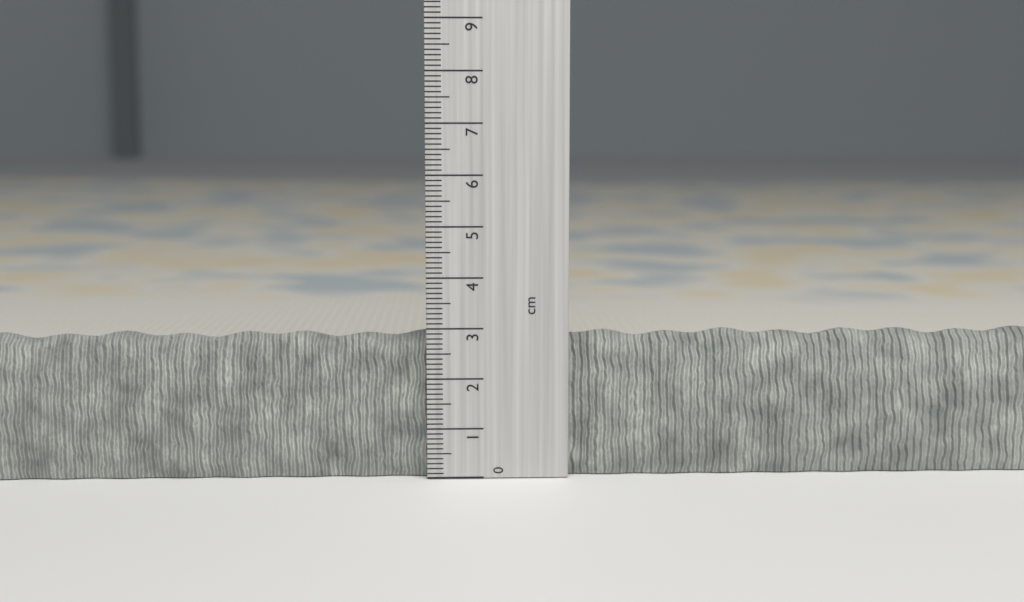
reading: 2.9 cm
